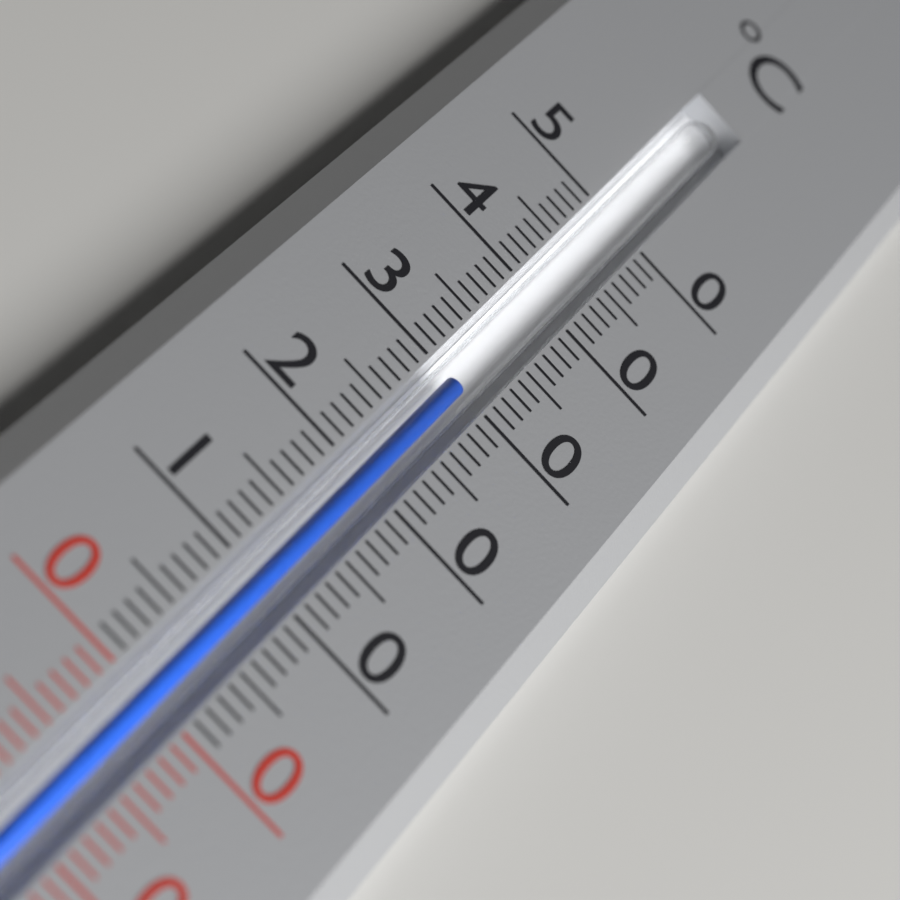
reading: 30 °C
